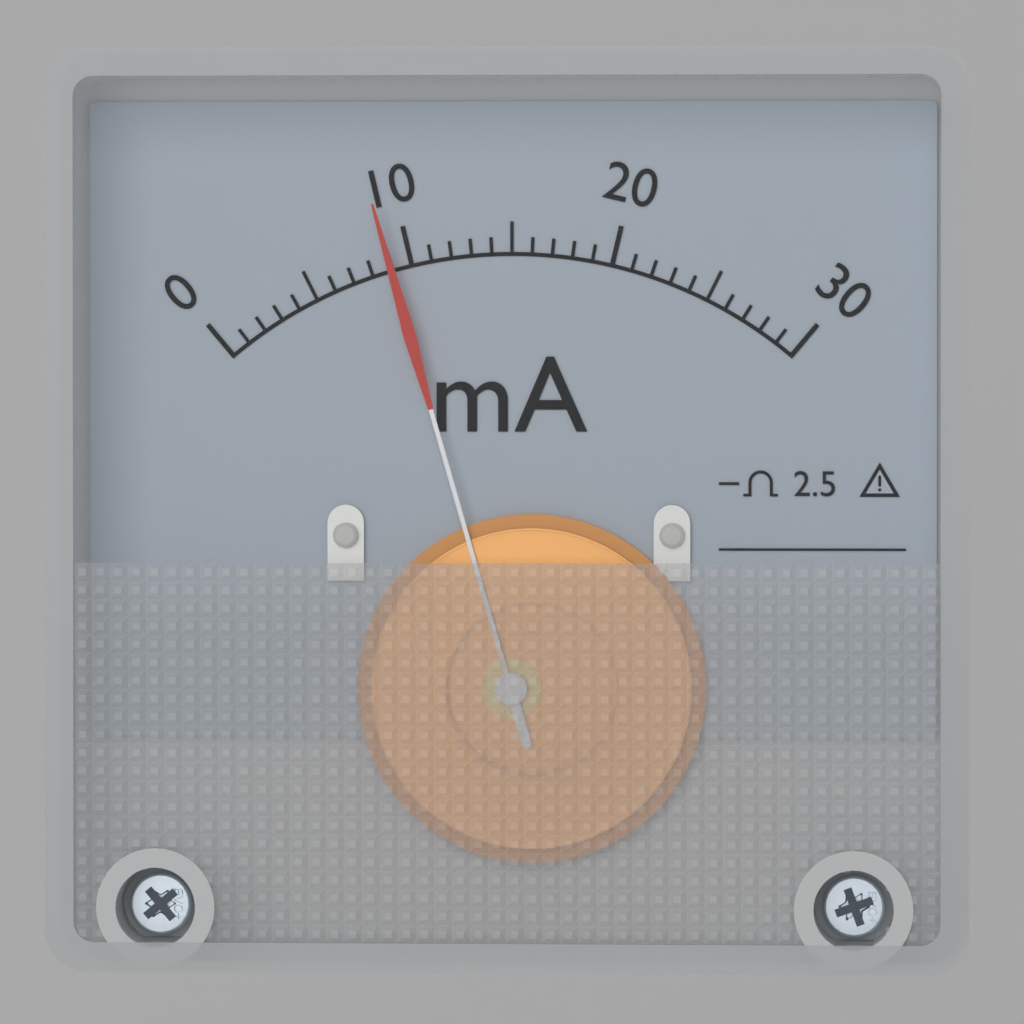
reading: 9 mA
